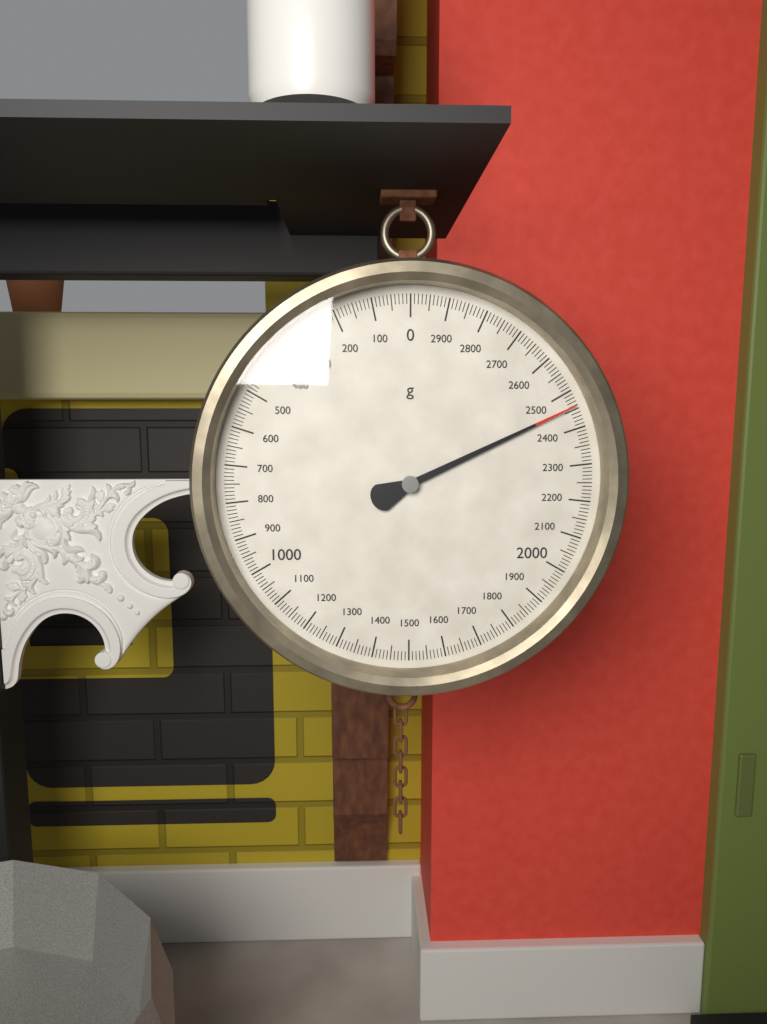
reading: 2460 g
